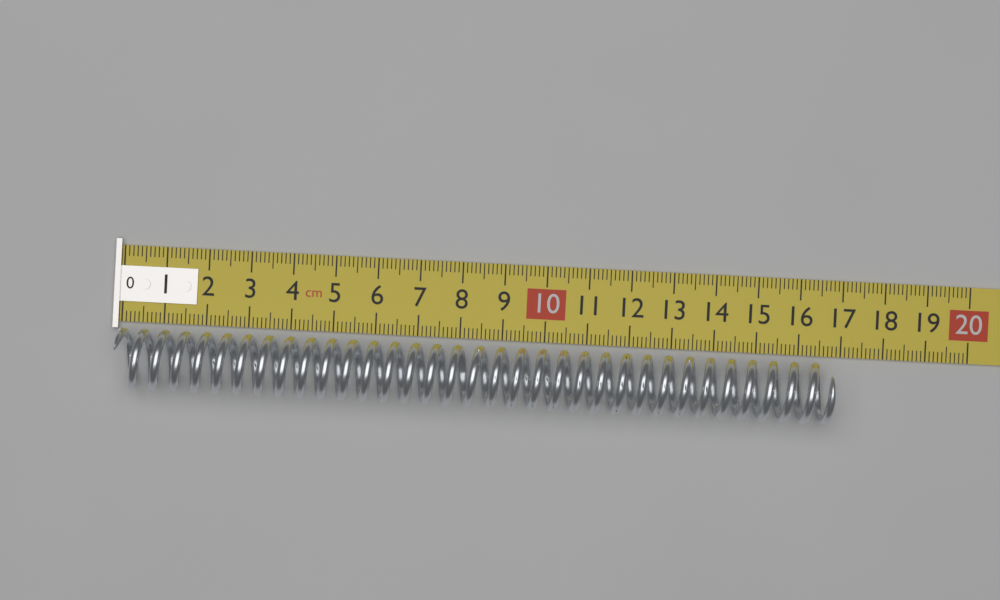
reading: 16.8 cm
